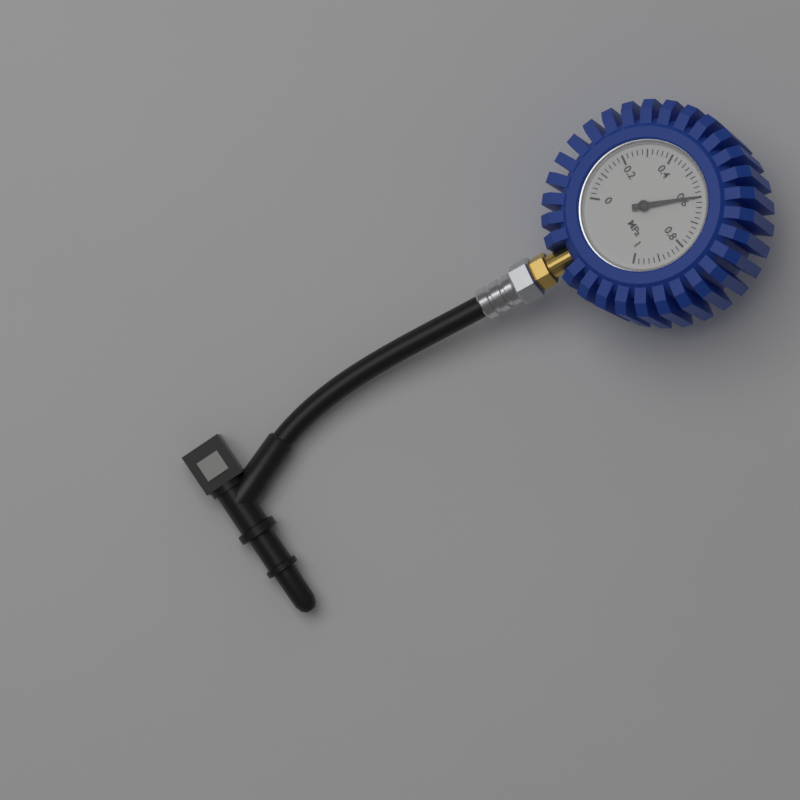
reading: 0.60 MPa
